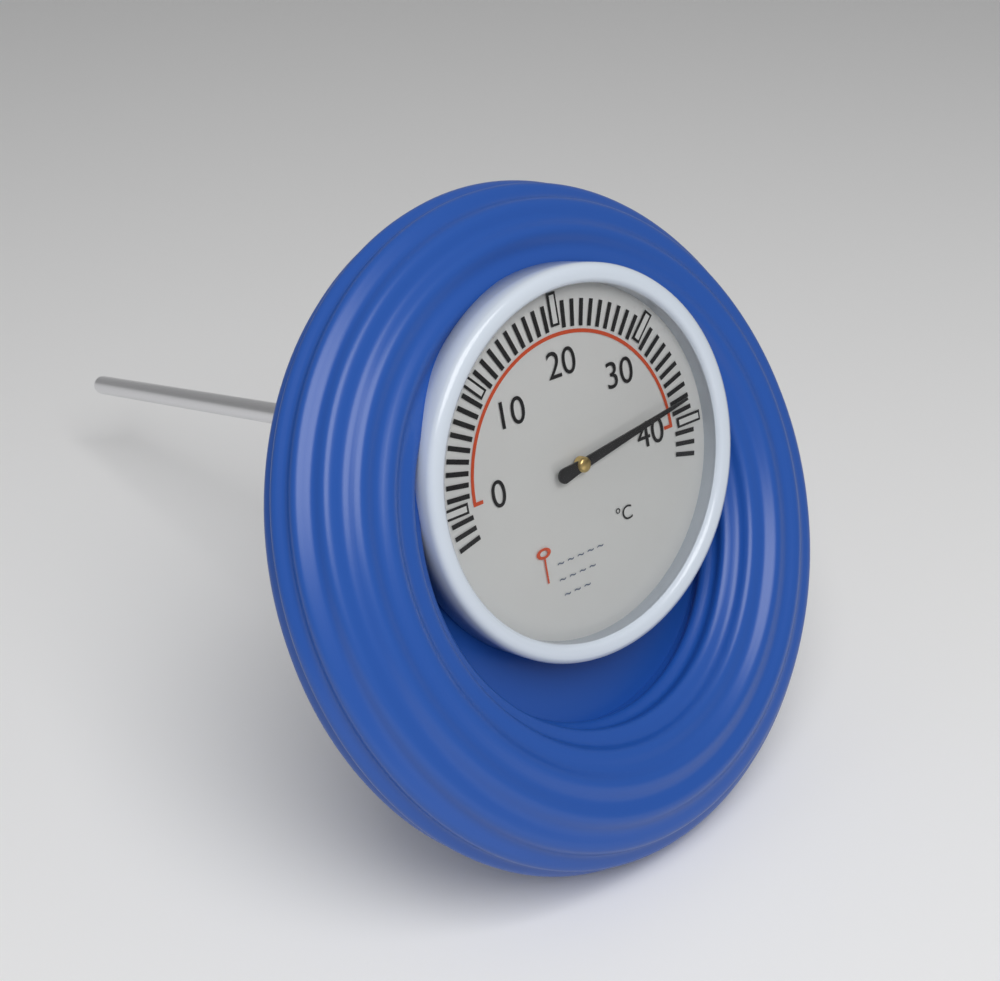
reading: 38 °C
